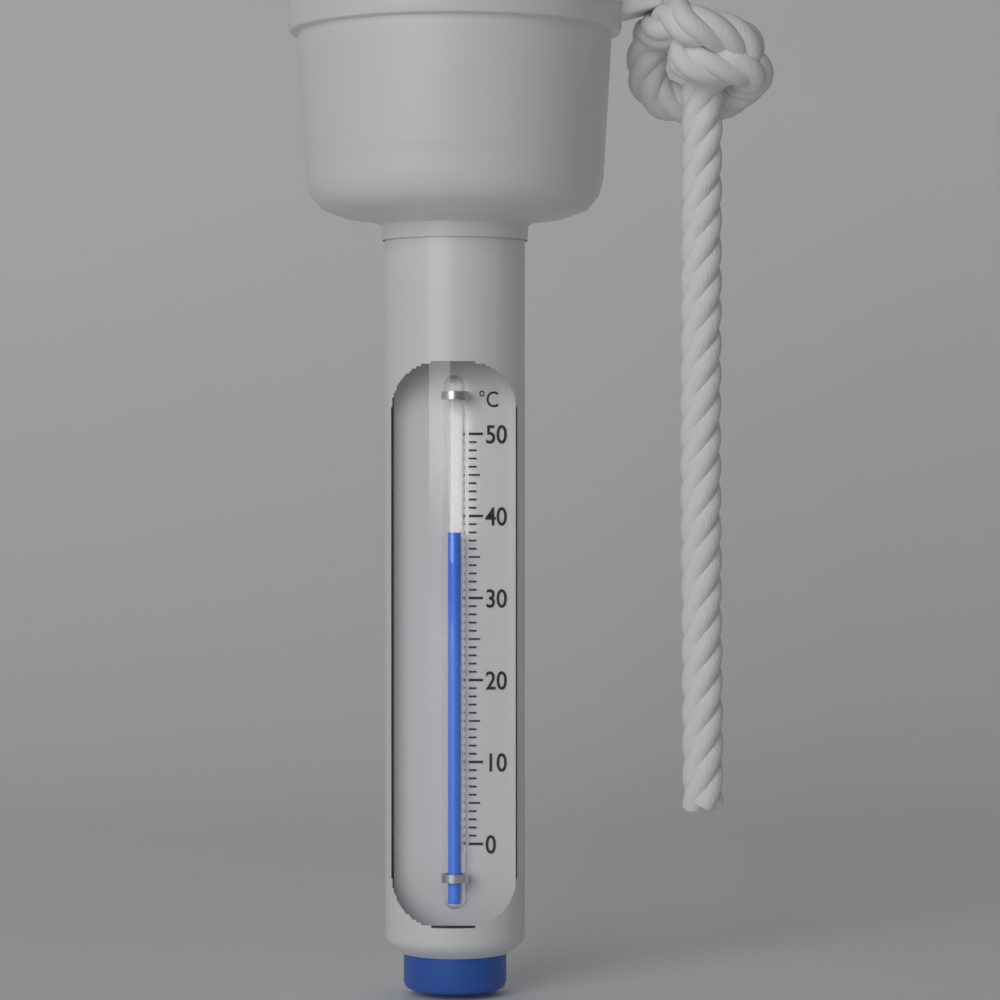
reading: 38 °C
